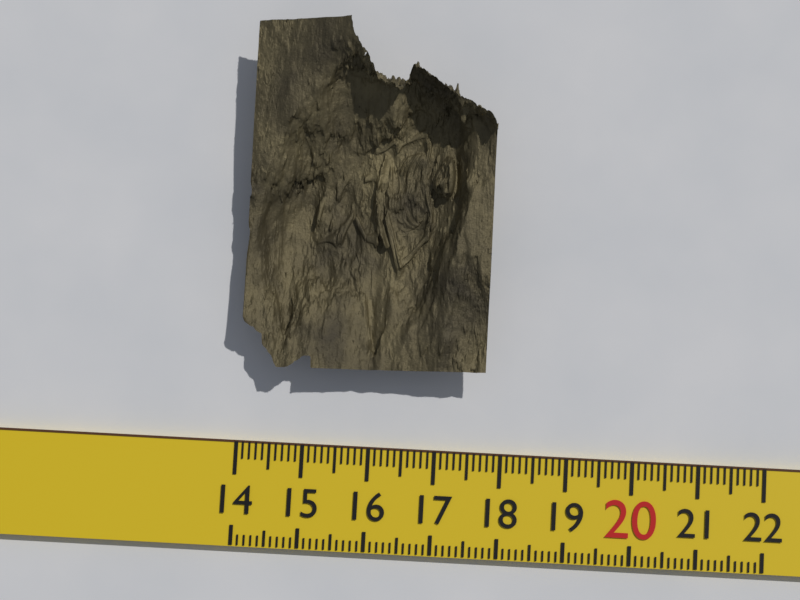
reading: 17.7 (no unit)
